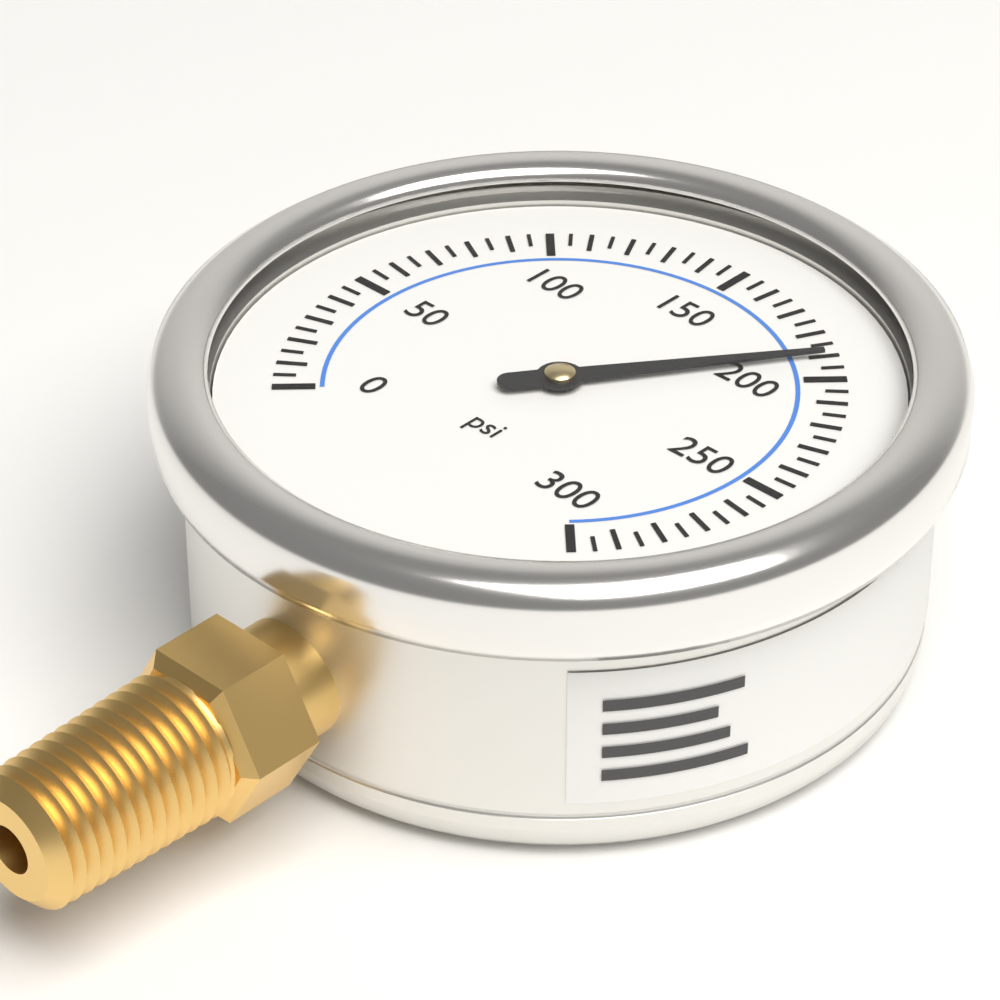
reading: 190 psi
